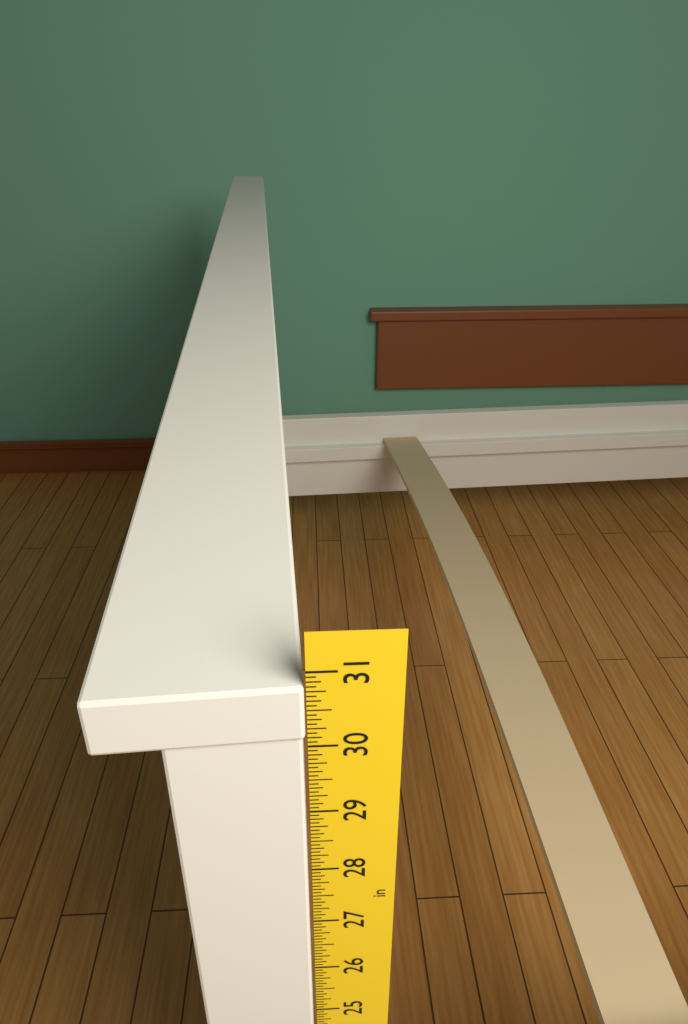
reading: 30.8125 in
